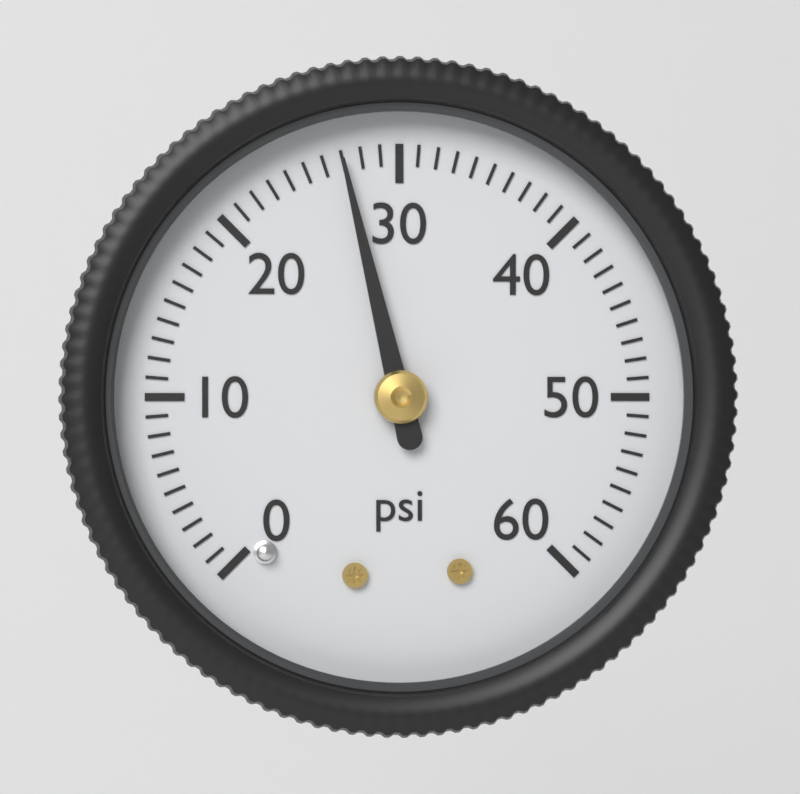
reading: 27 psi
